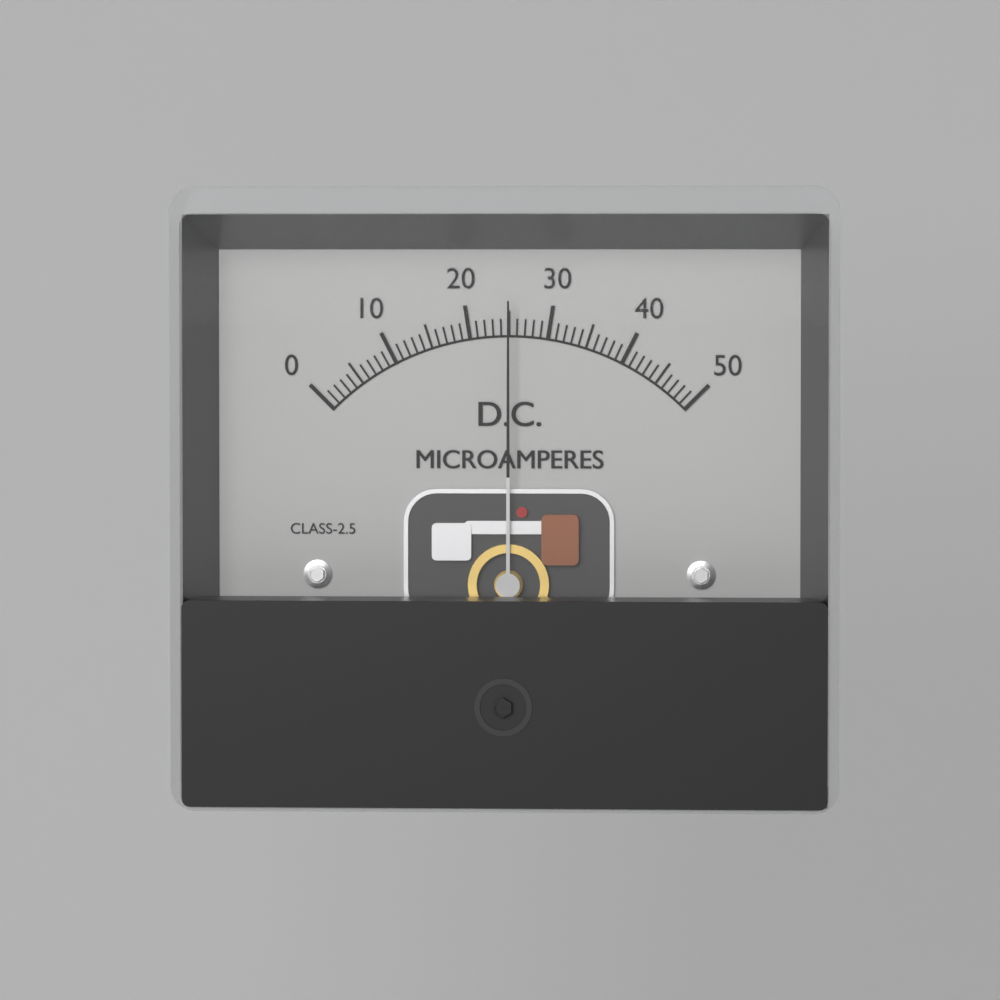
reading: 25 µA
